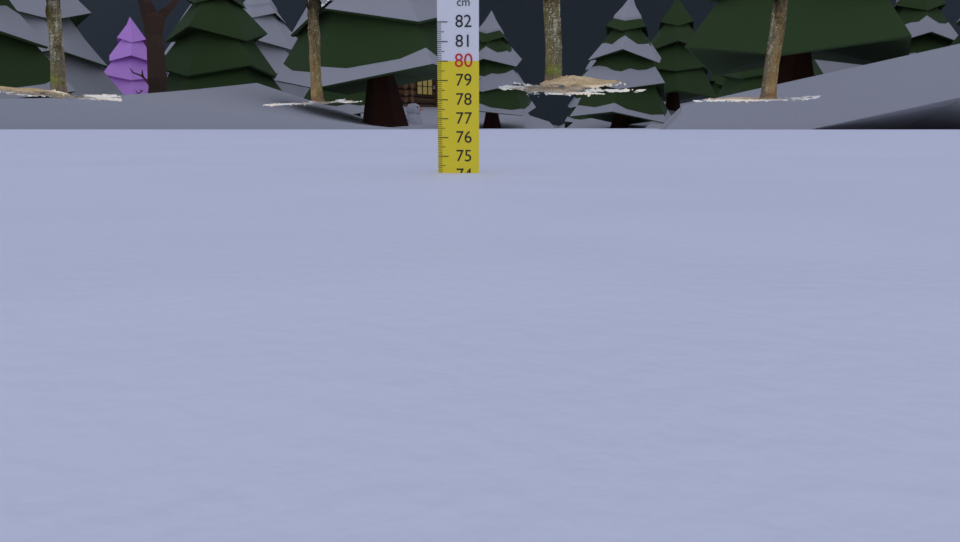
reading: 74.1 cm
